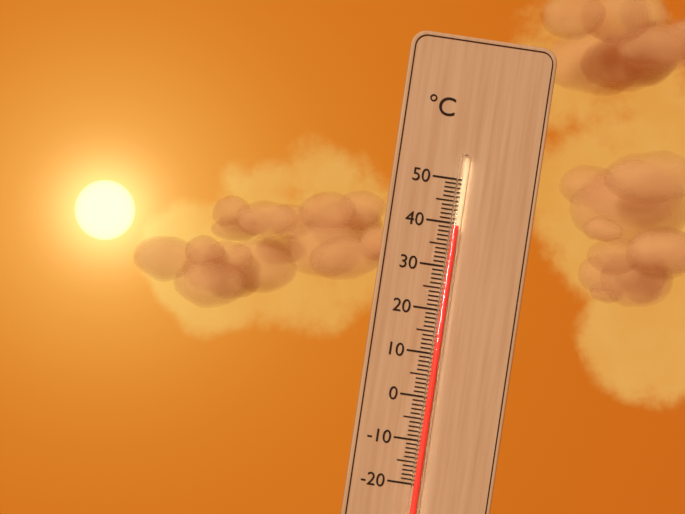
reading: 39.5 °C
